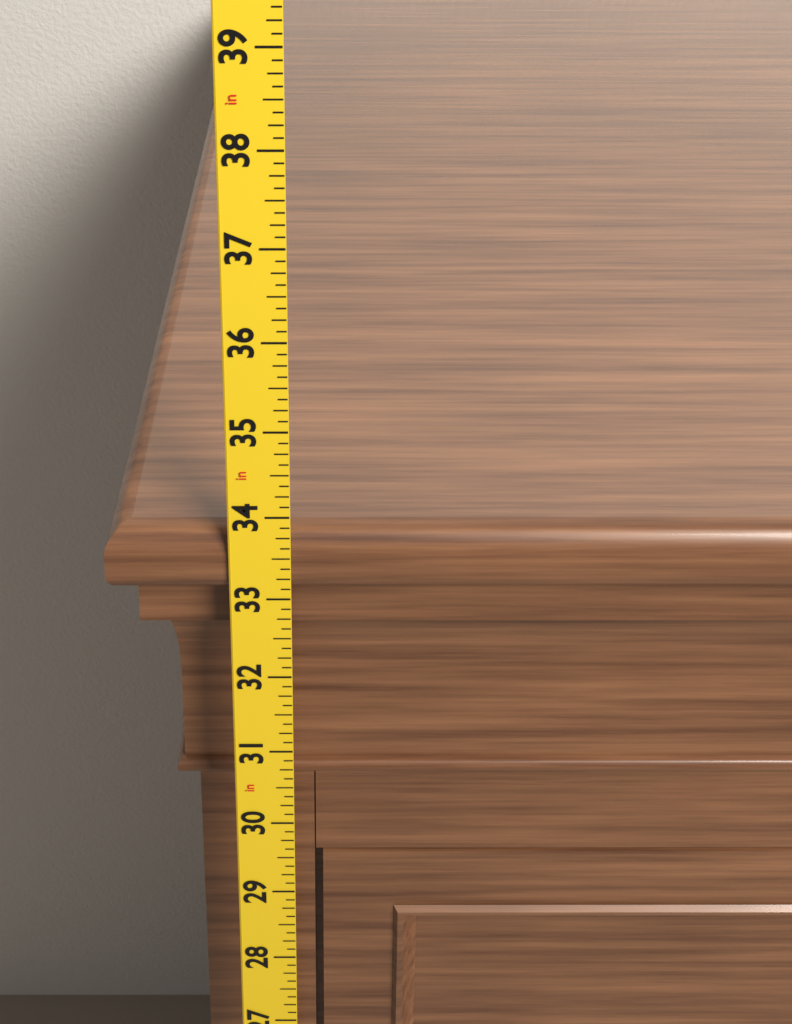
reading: 33.750 in
